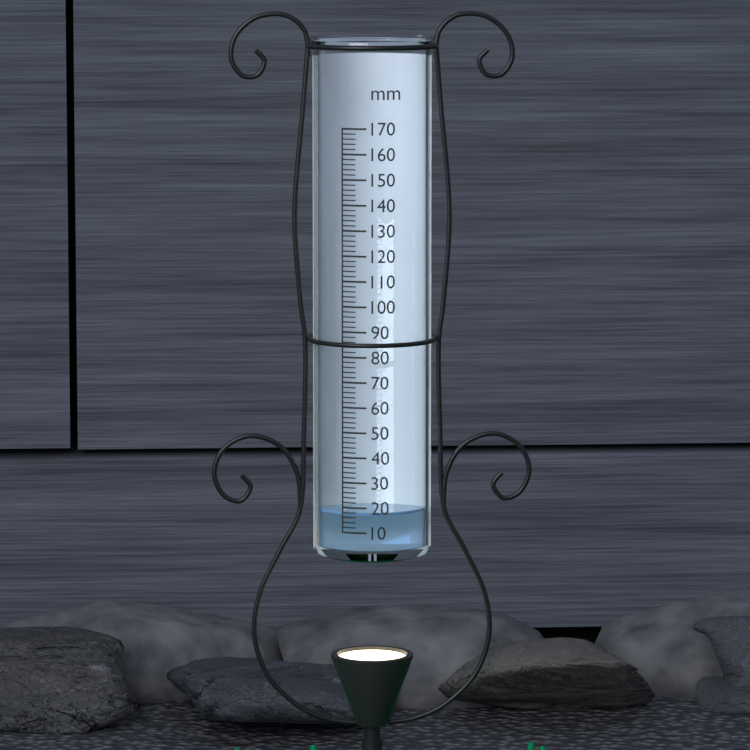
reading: 18 mm
